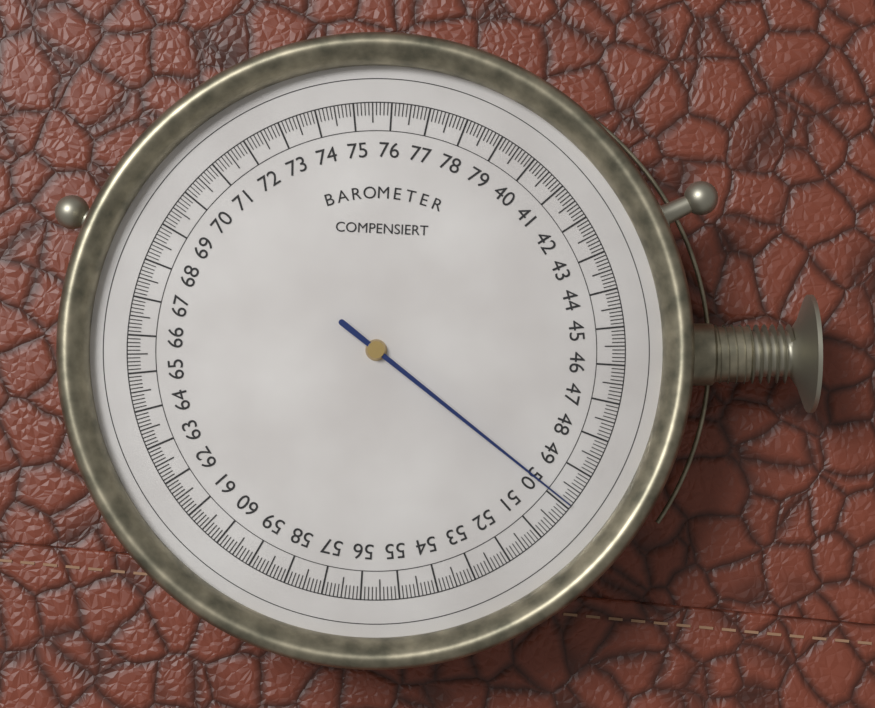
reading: 49.9 (no unit)
